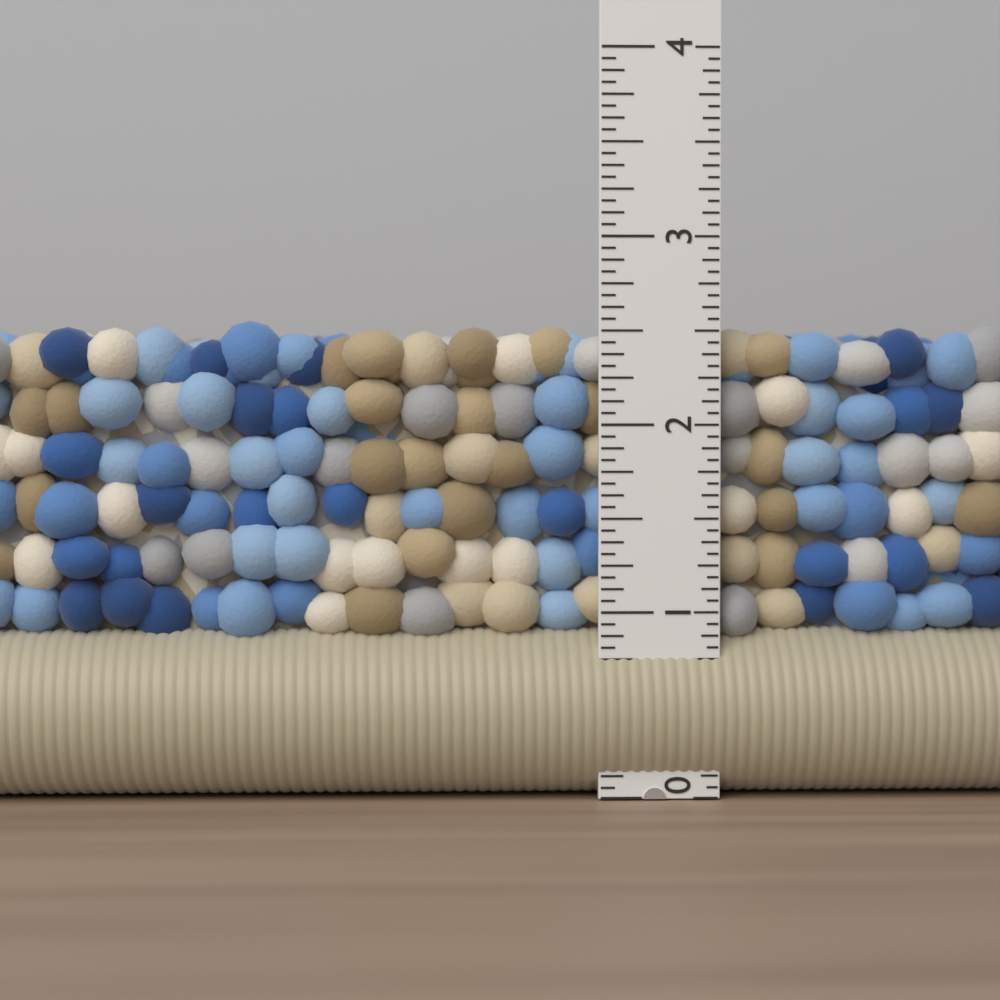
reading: 2.5625 in
